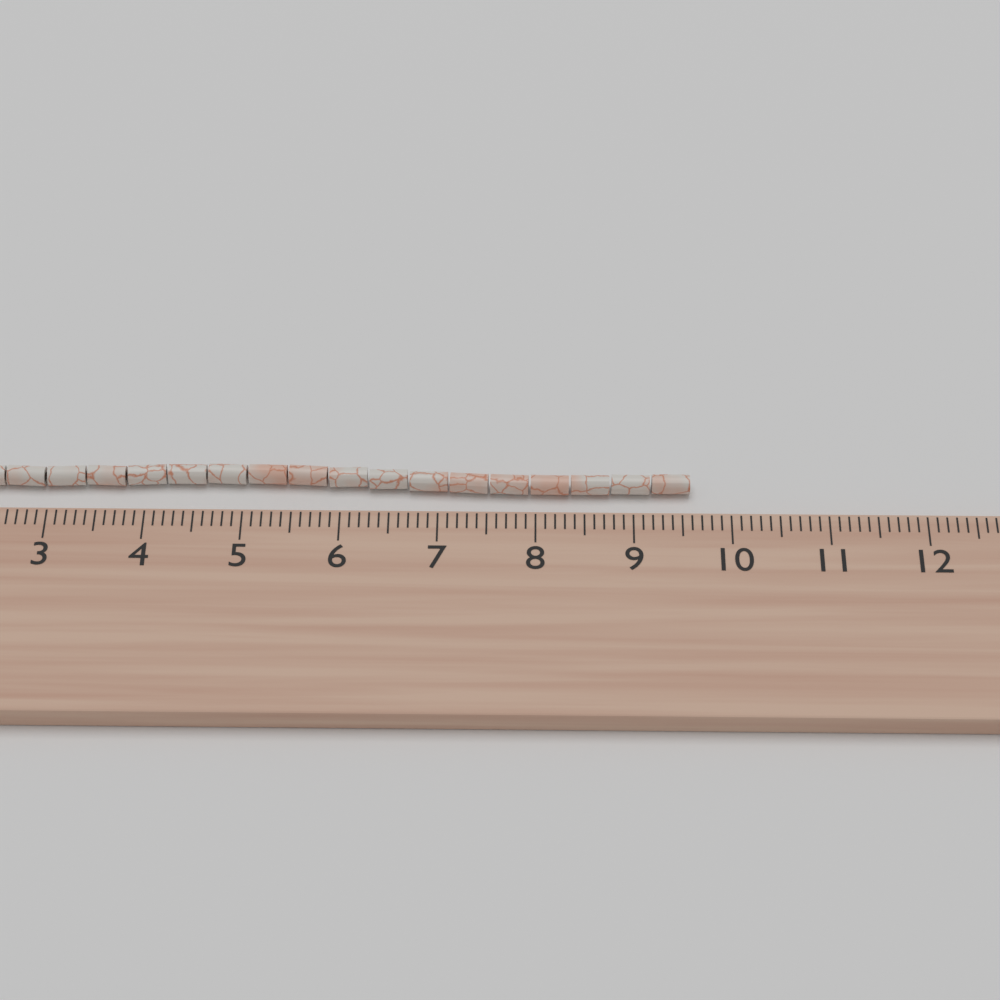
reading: 9.6 cm
